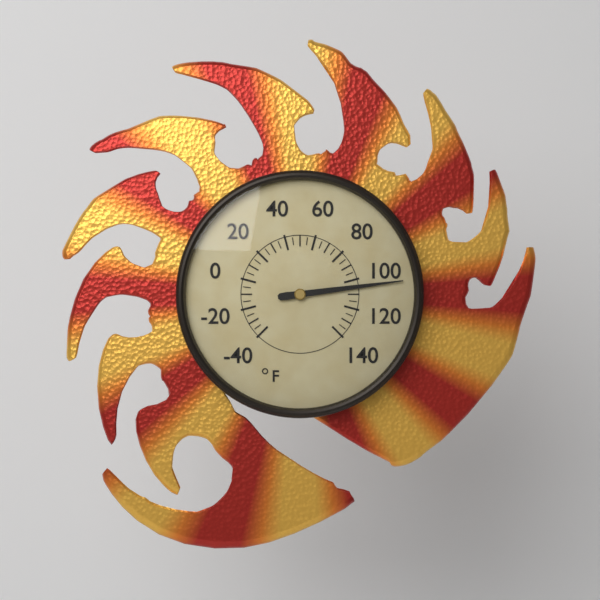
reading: 105 °F
